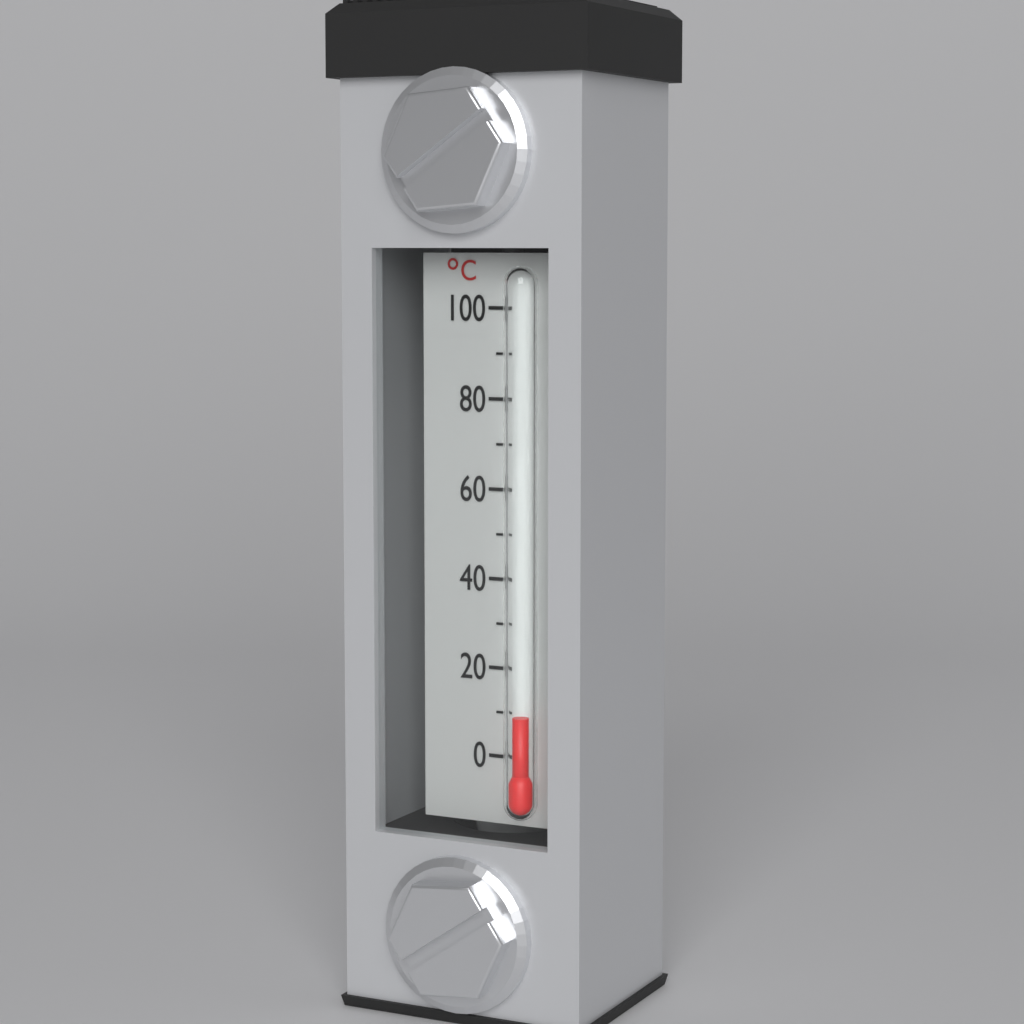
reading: 10 °C
